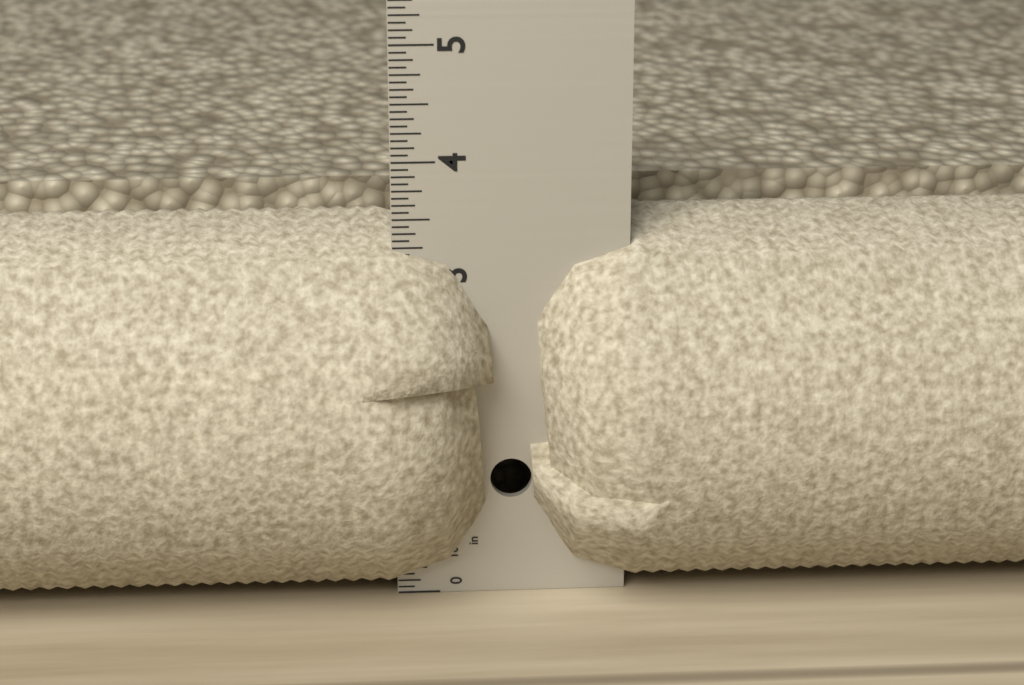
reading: 3.4375 in
